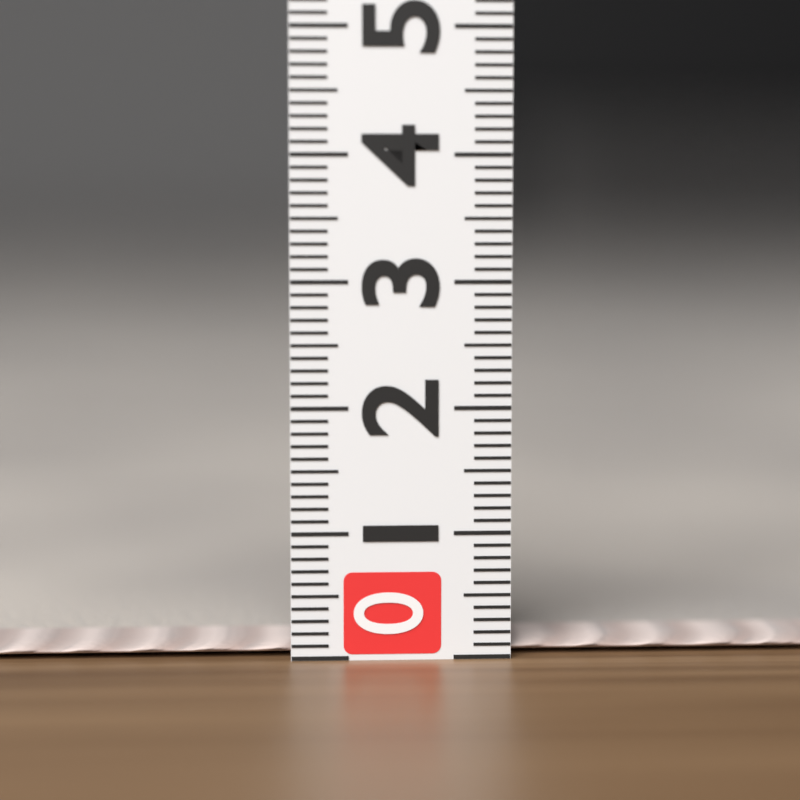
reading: 0.1 (no unit)
